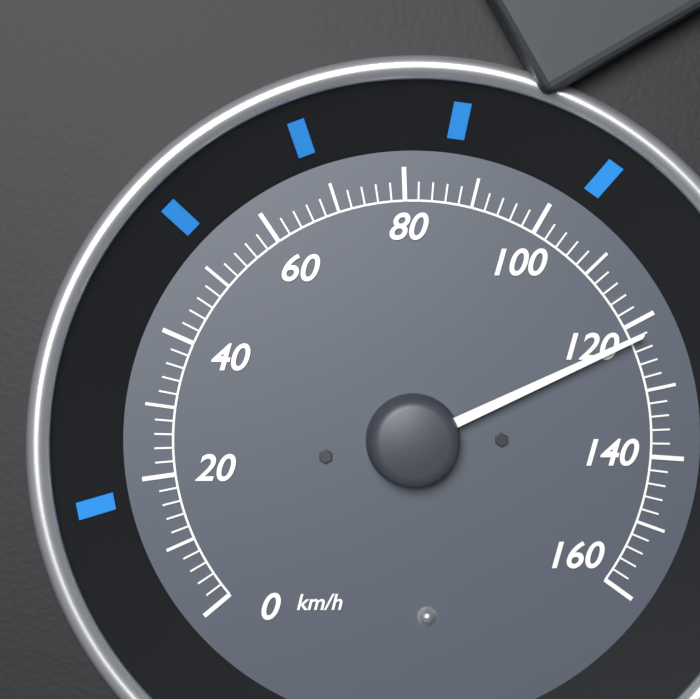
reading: 122 km/h
